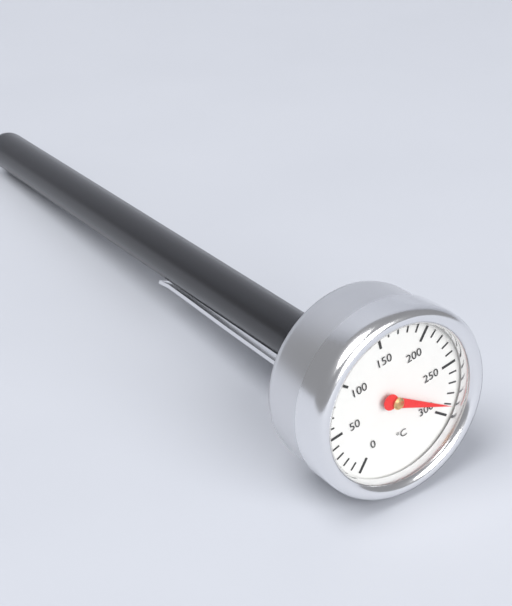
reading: 290 °C
